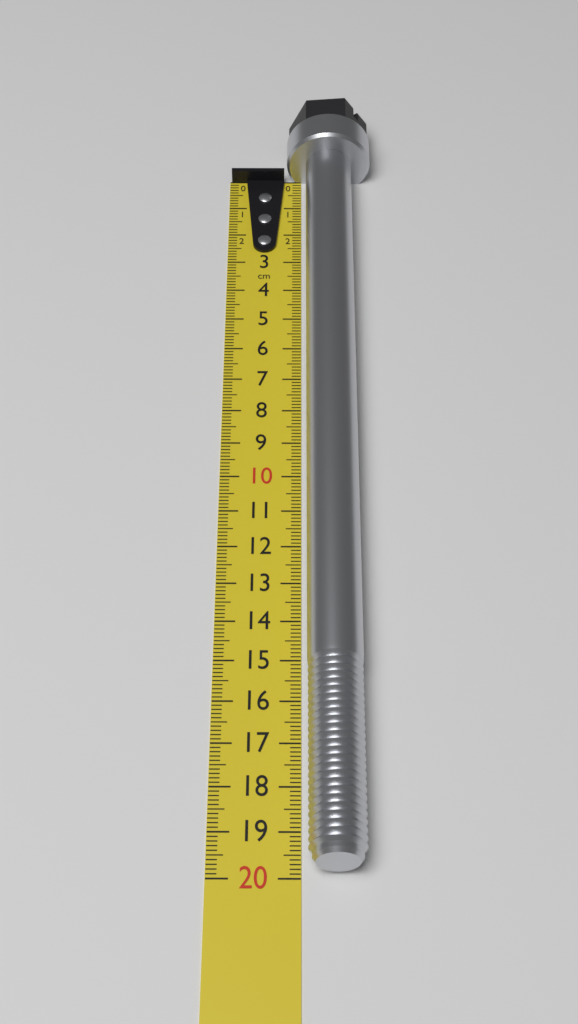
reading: 19.9 cm
